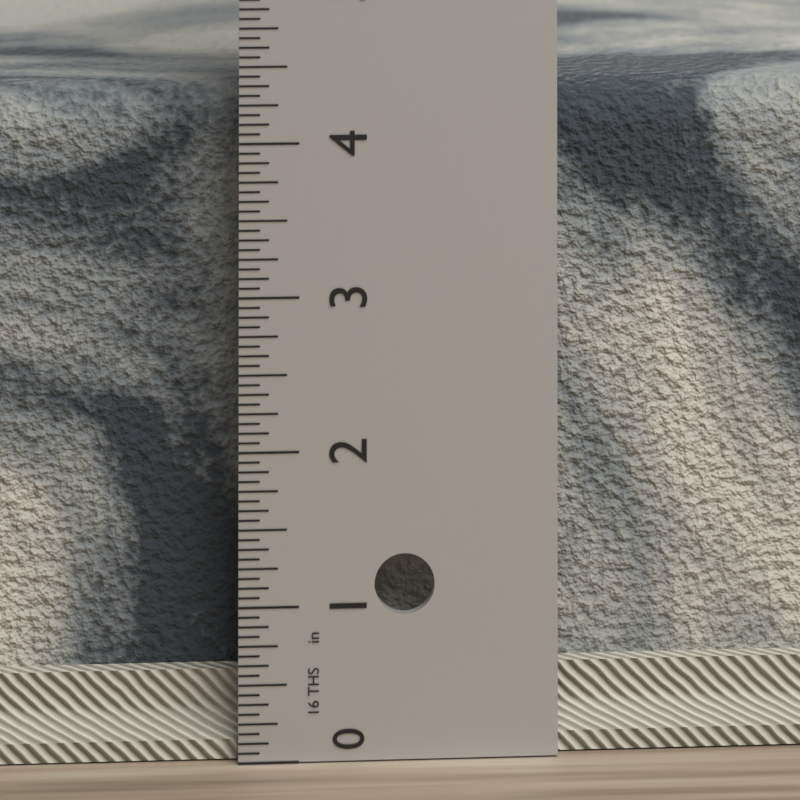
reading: 4.3125 in
